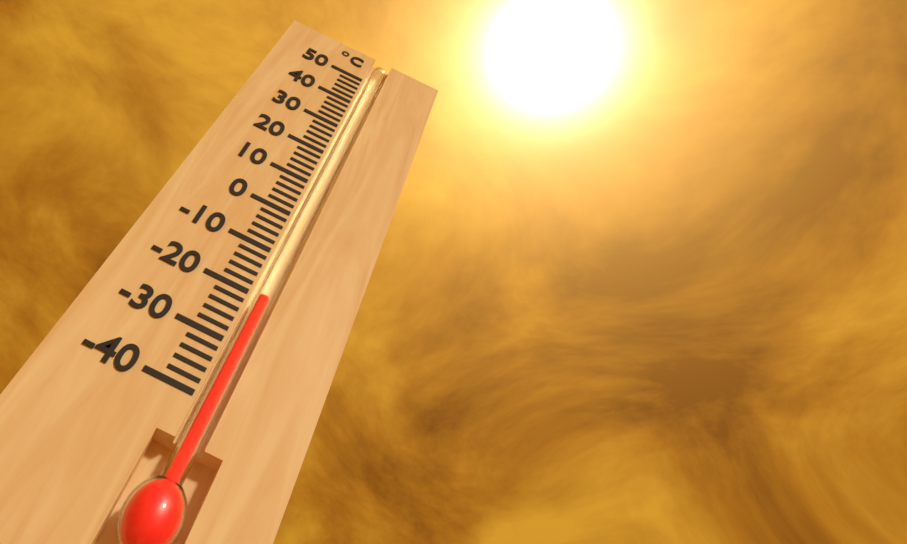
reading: -20 °C
